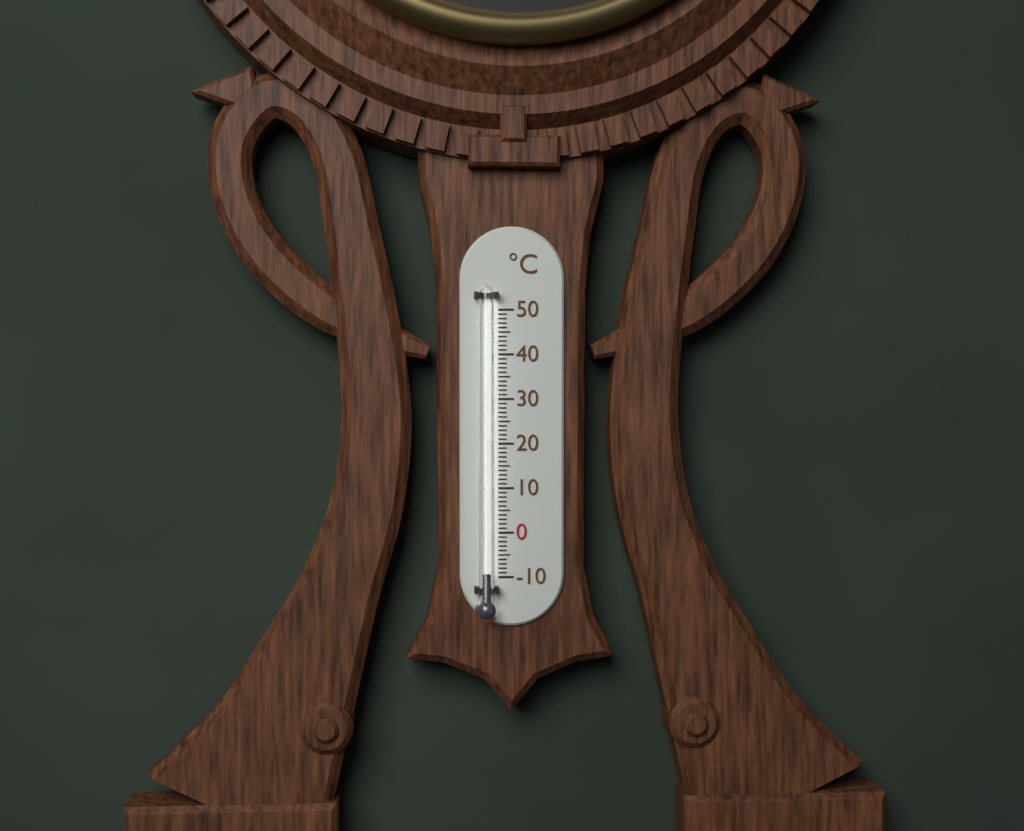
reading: -9 °C
